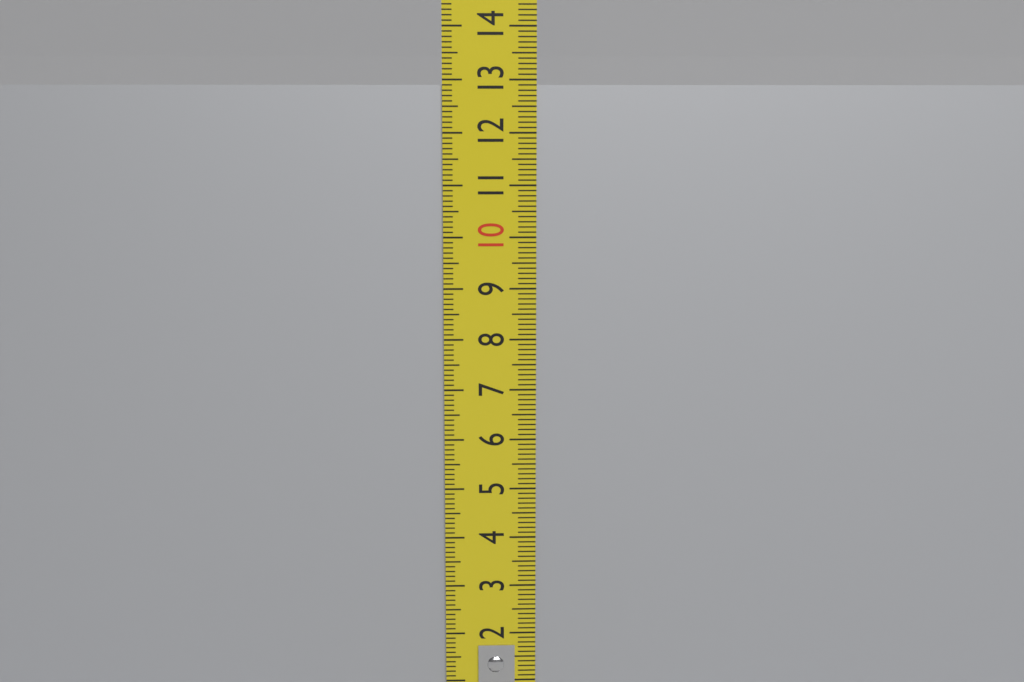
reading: 12.9 cm
